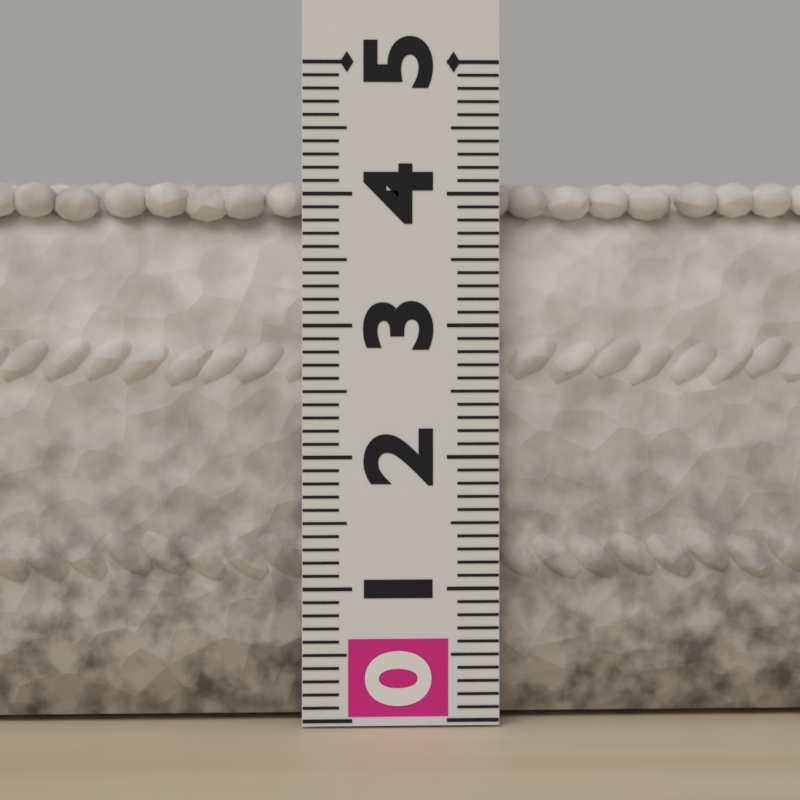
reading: 4.1 (no unit)
